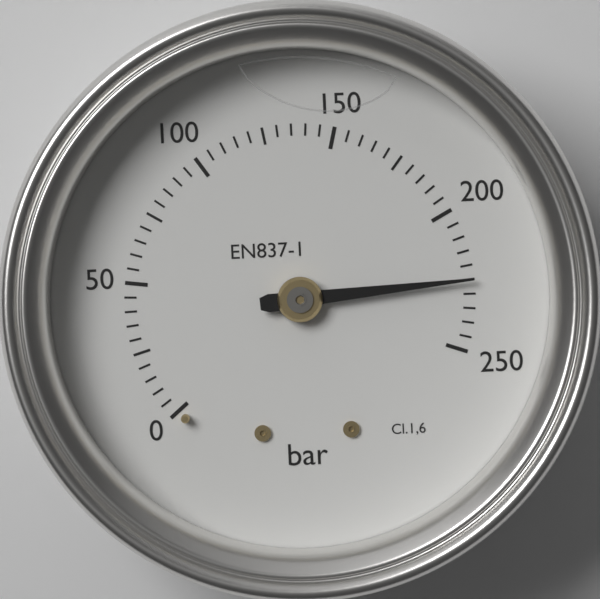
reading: 225 bar
